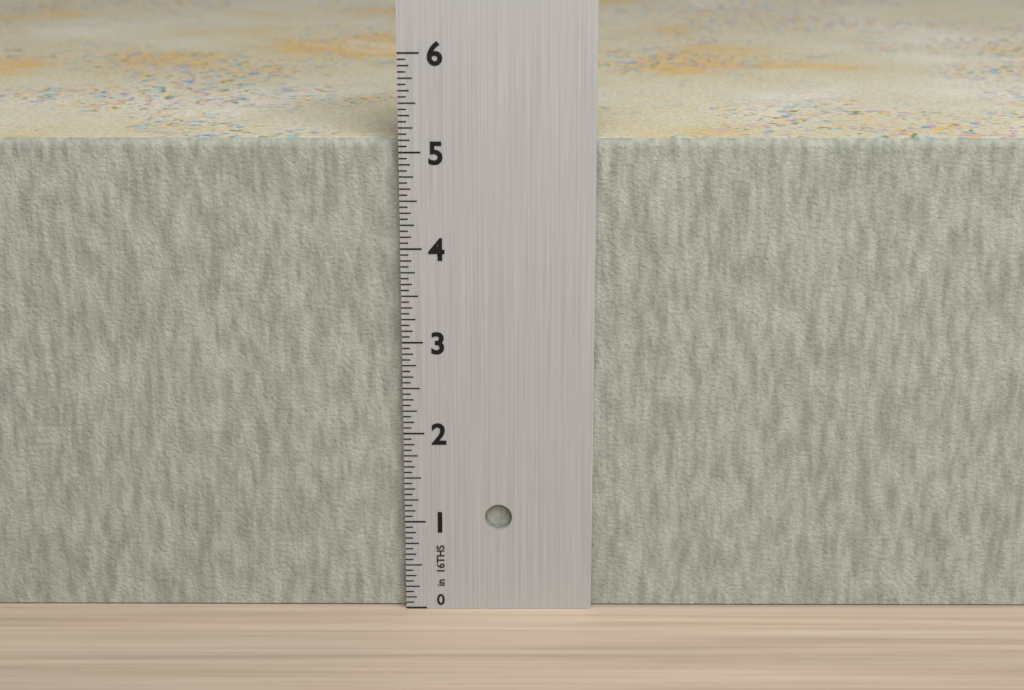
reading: 5.1250 in
